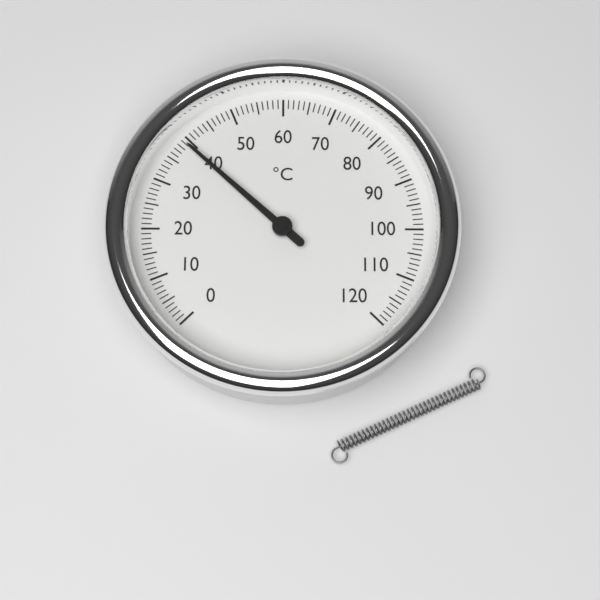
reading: 39 °C
